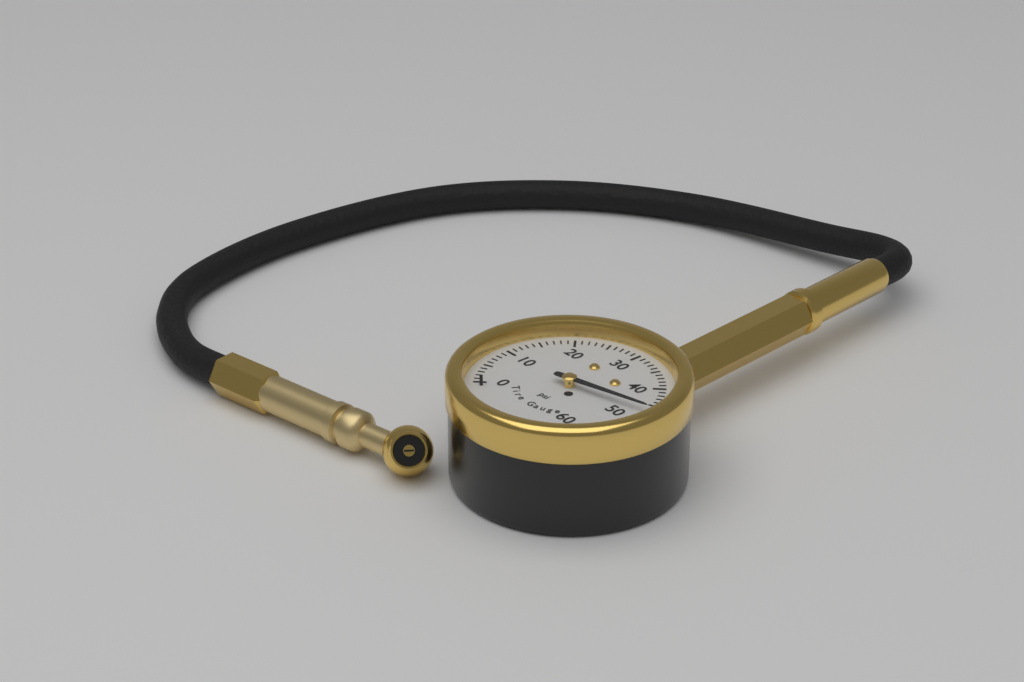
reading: 47 psi
